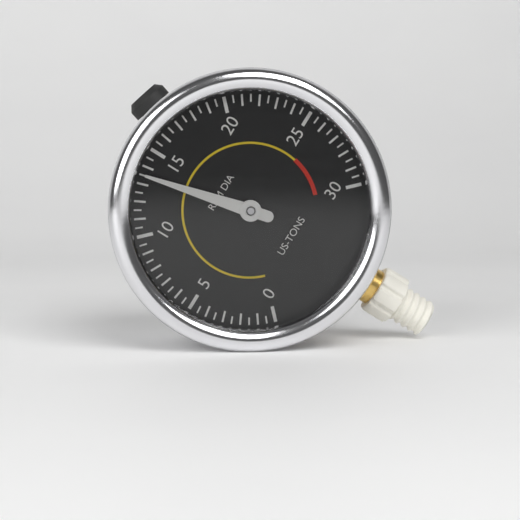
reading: 13.5 US-TONS
